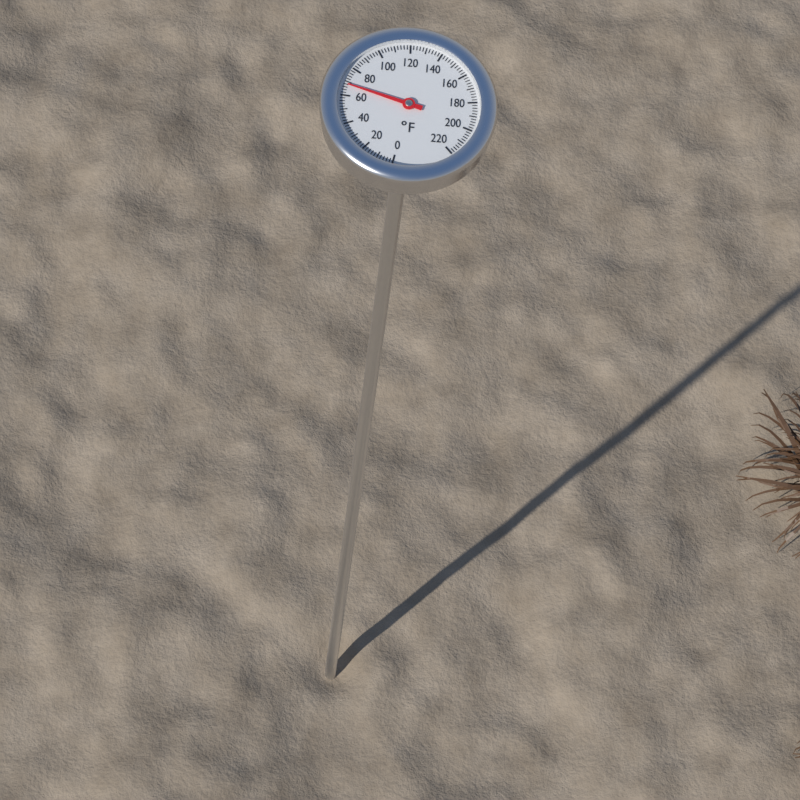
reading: 68 °F
